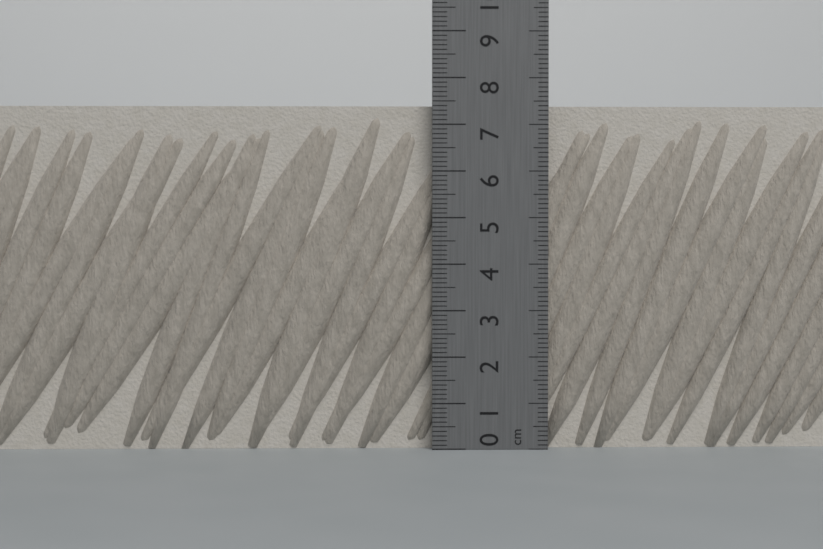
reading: 7.4 cm
